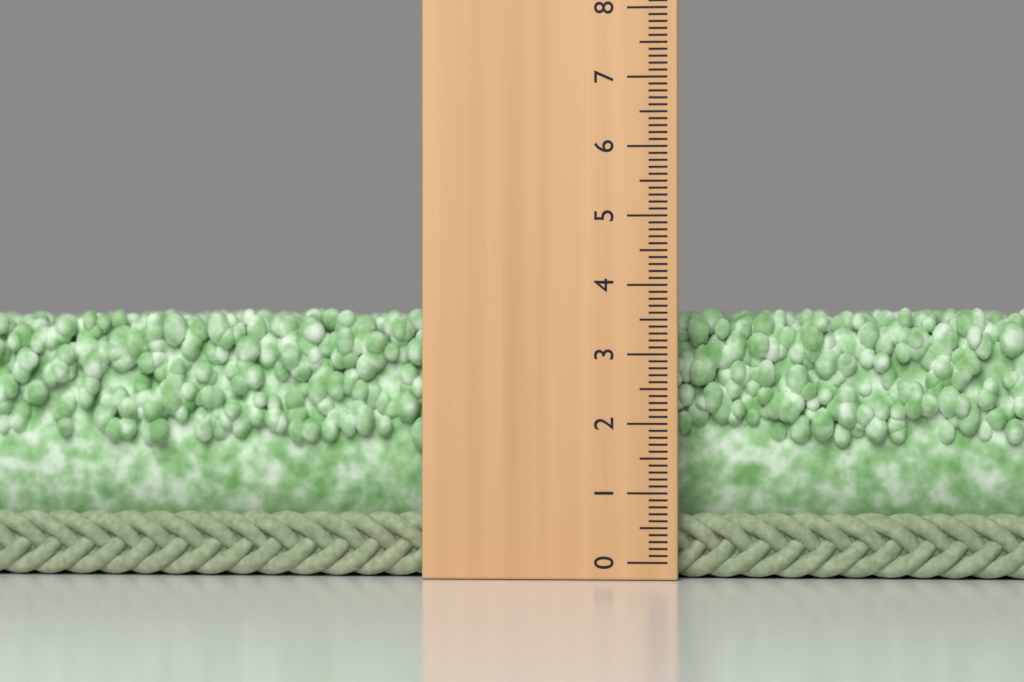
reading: 3.7 (no unit)
